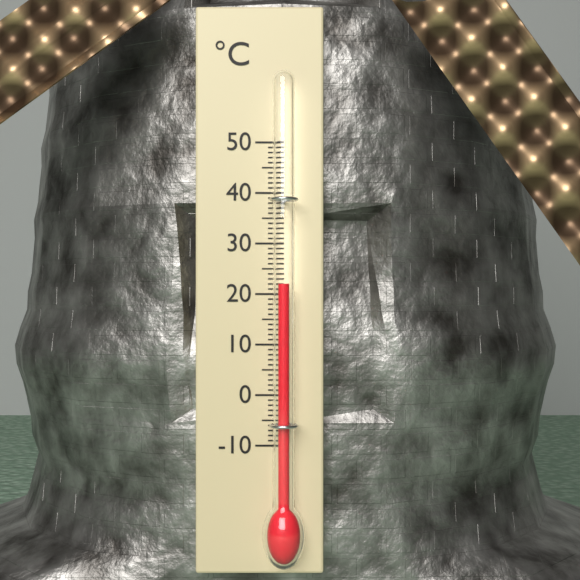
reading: 22 °C
